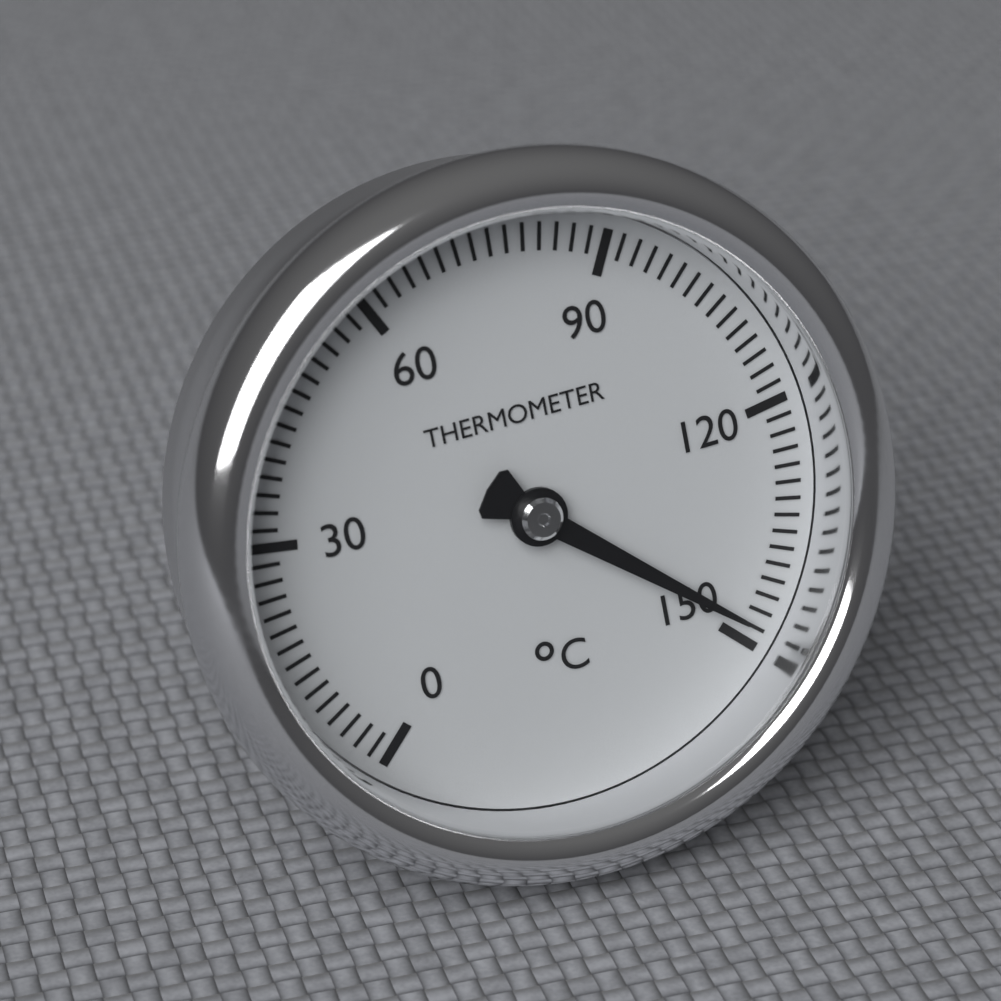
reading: 148 °C
